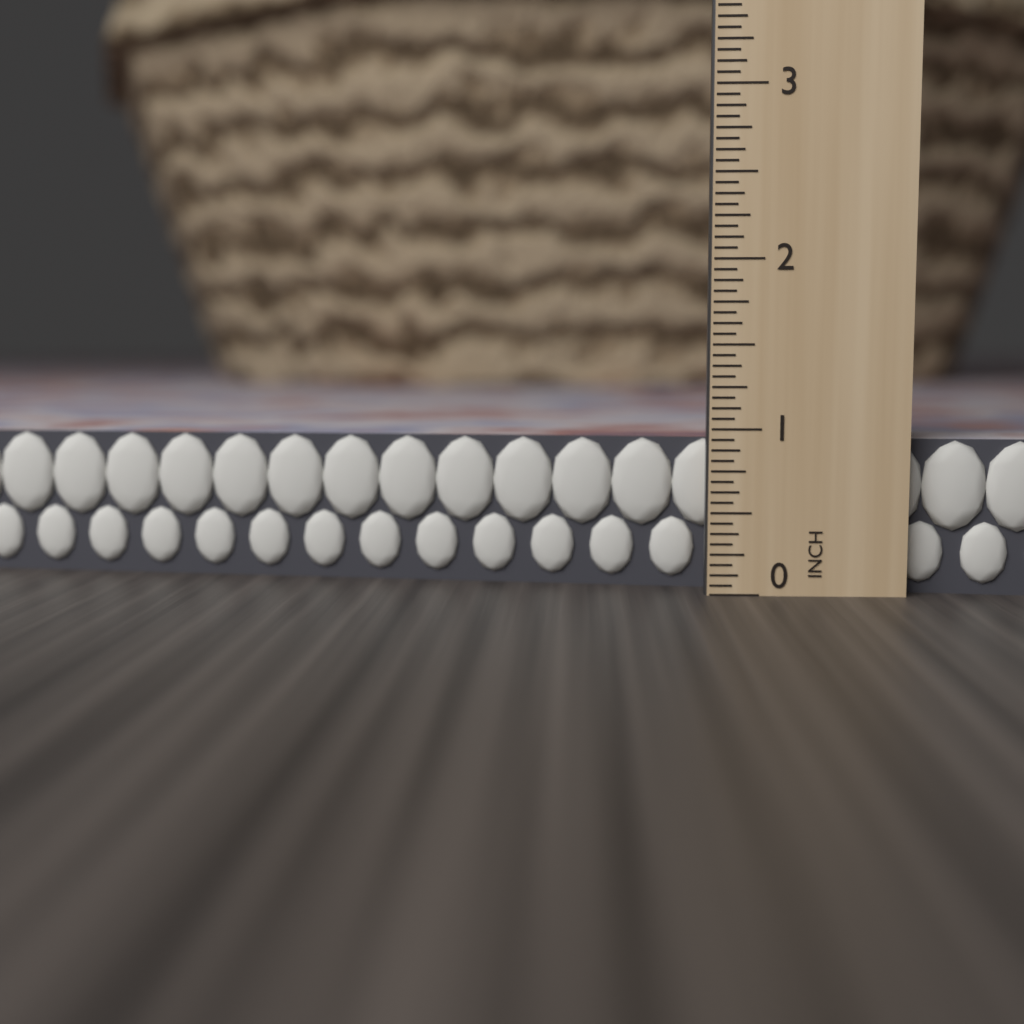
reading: 0.9375 in
